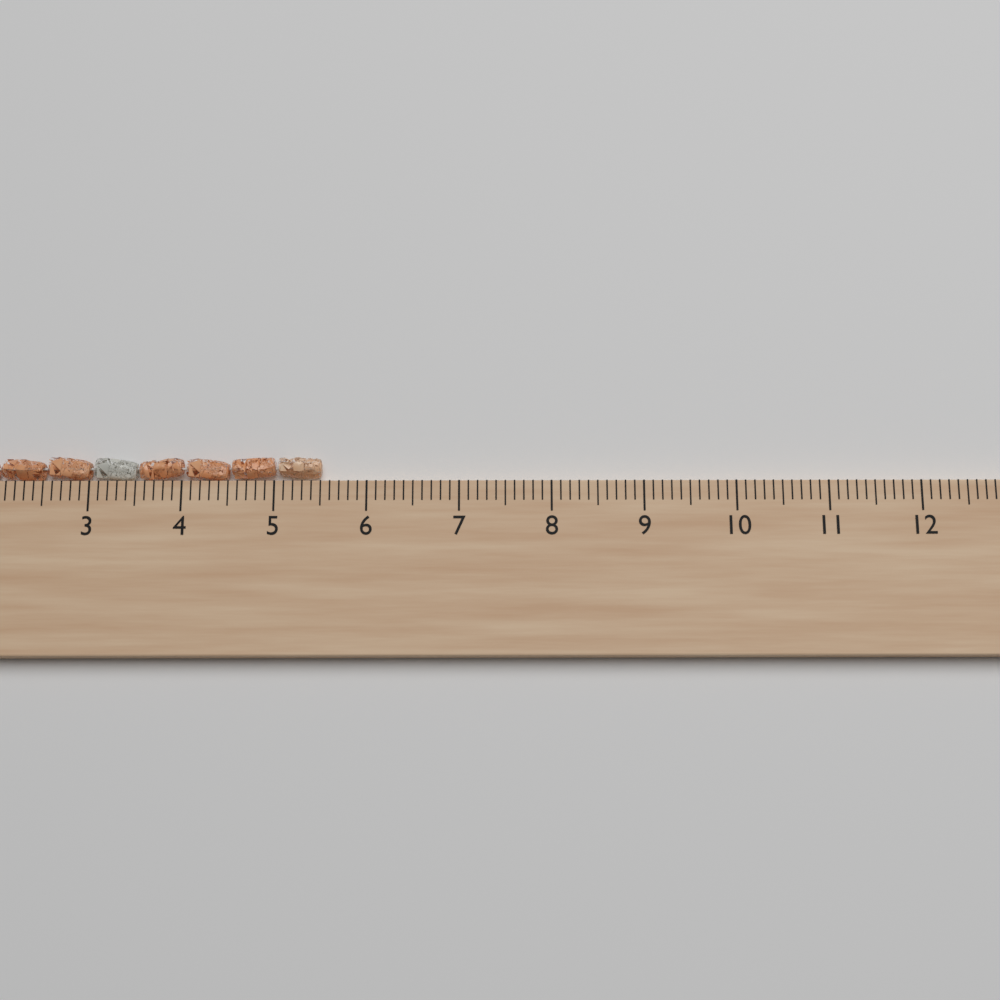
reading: 5.5 cm
